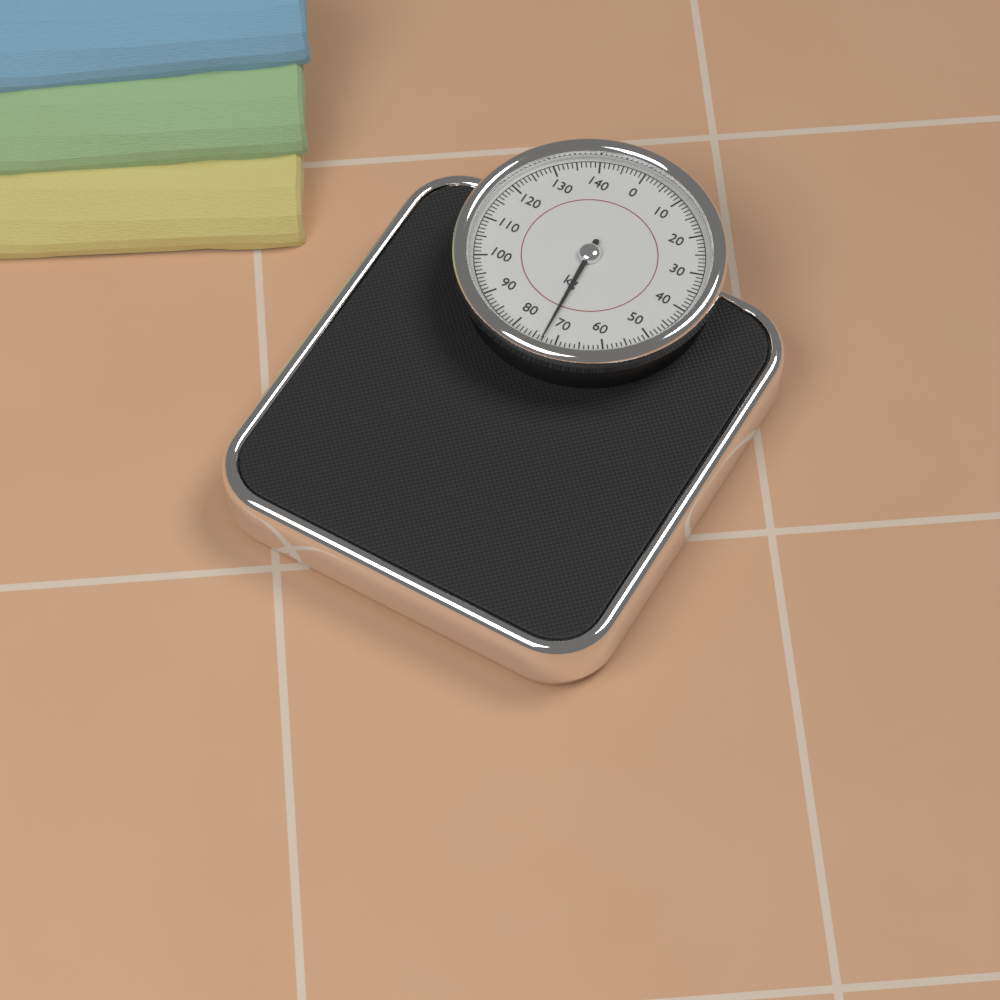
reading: 73 kg
